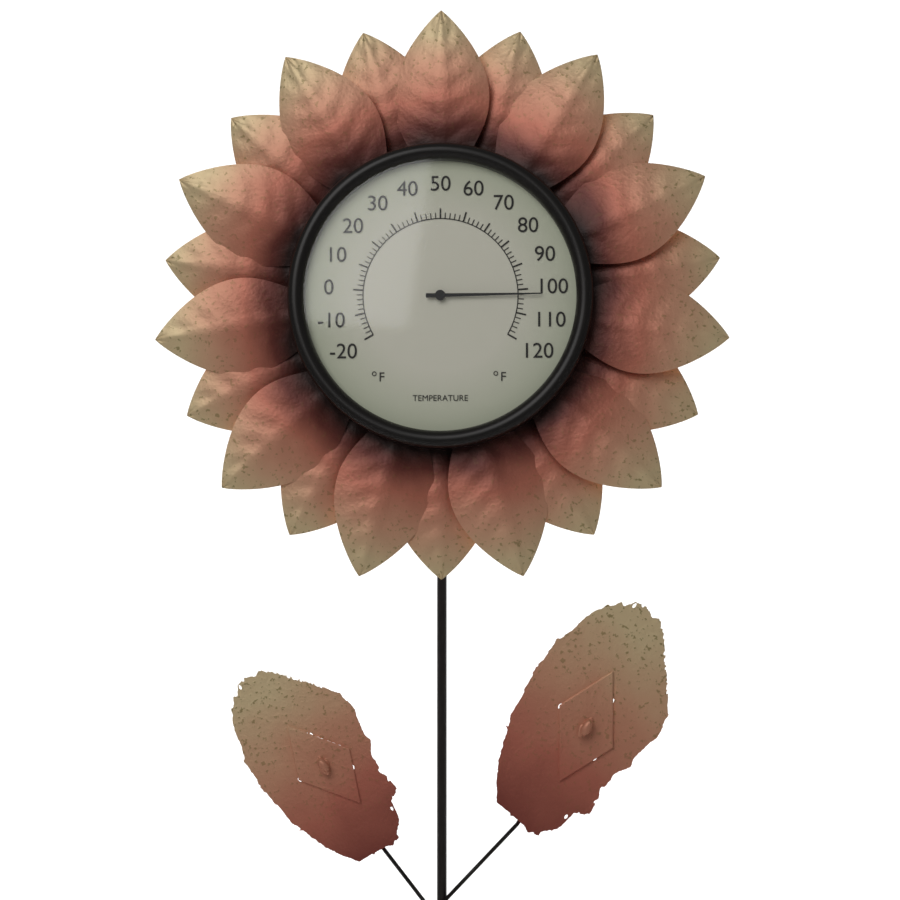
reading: 102 °F
